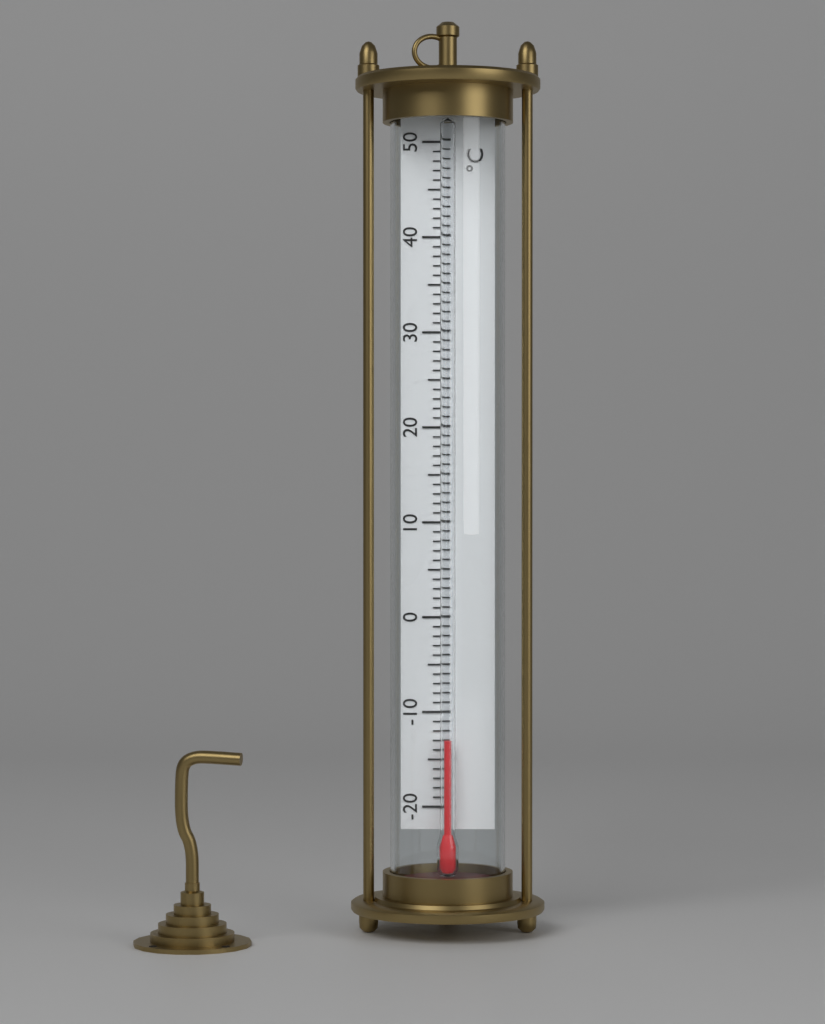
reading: -13 °C
